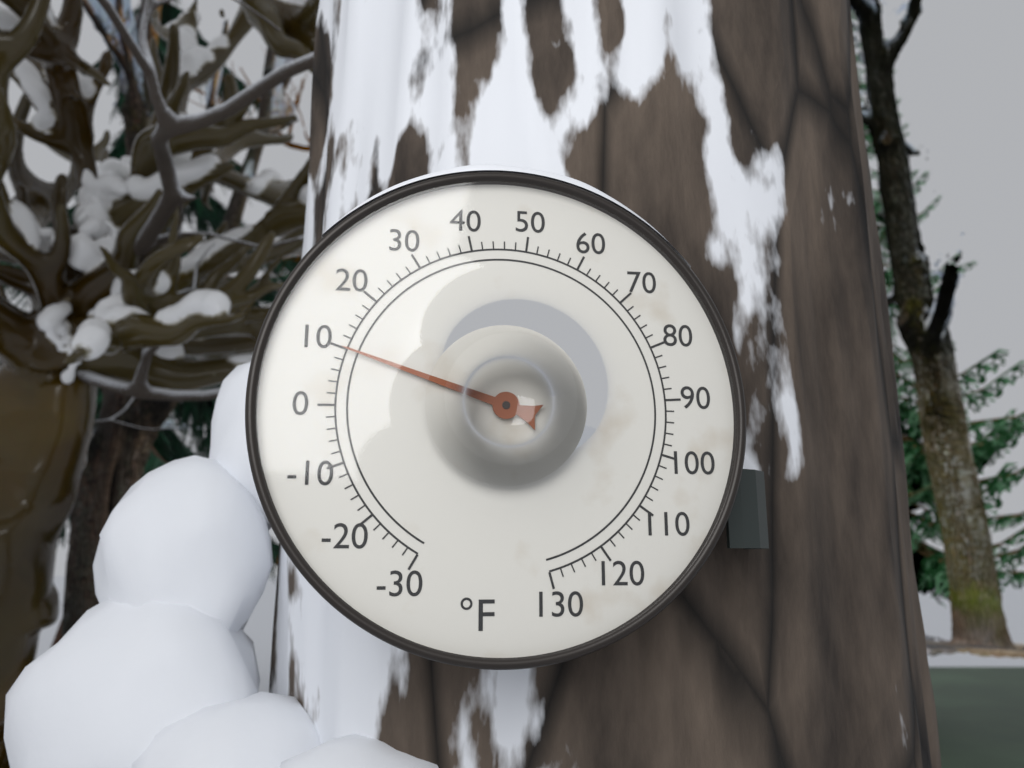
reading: 10 °F
